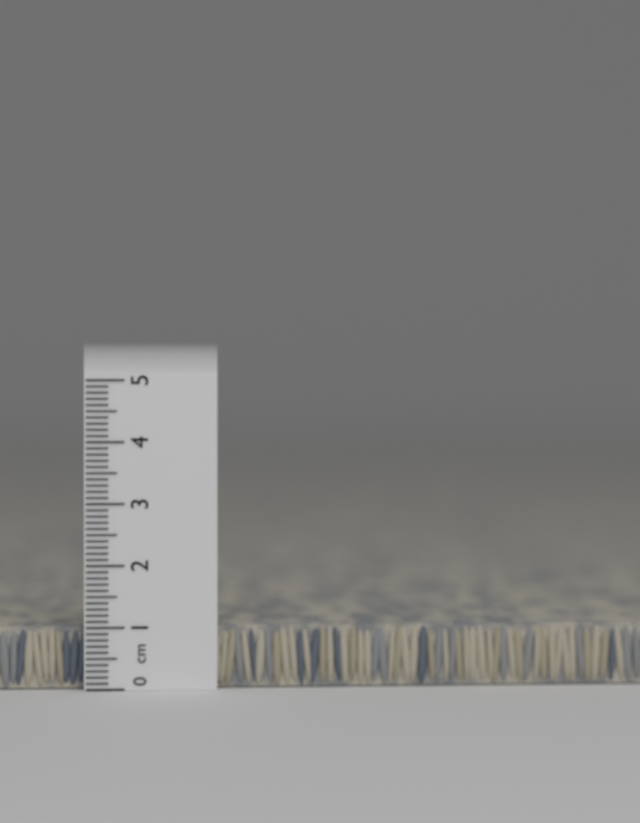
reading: 1.0 cm
